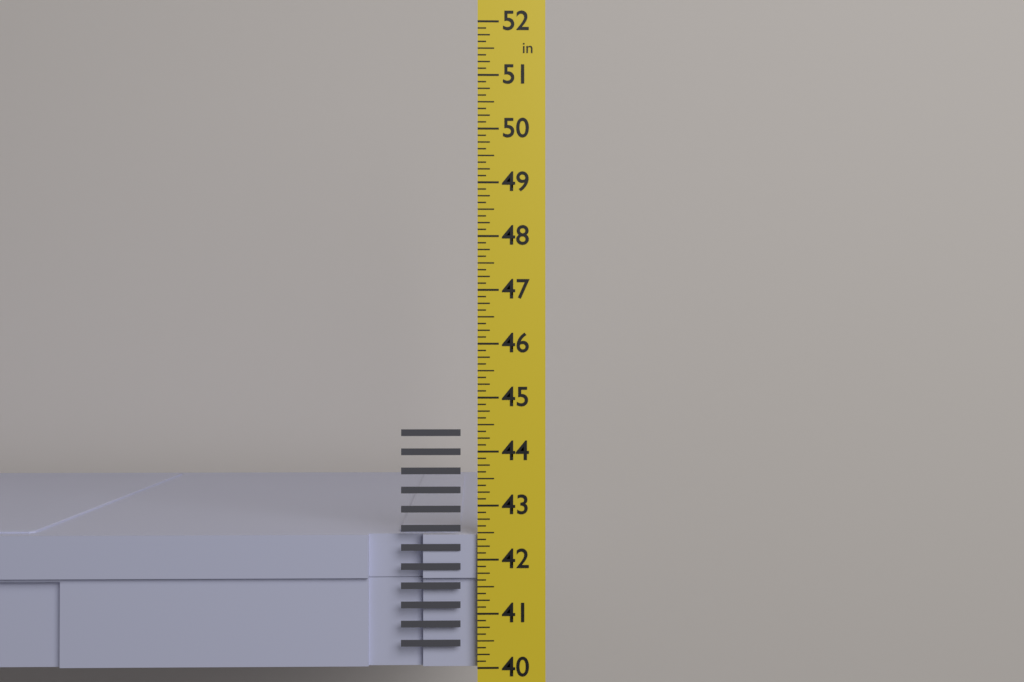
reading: 42.500 in
